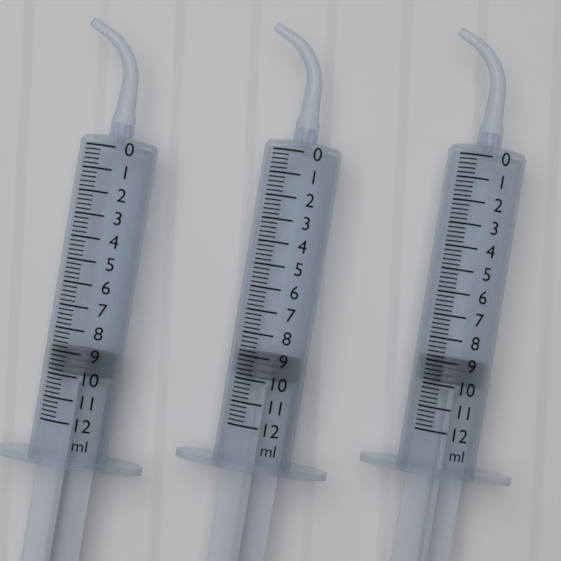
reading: 8.8 ml
